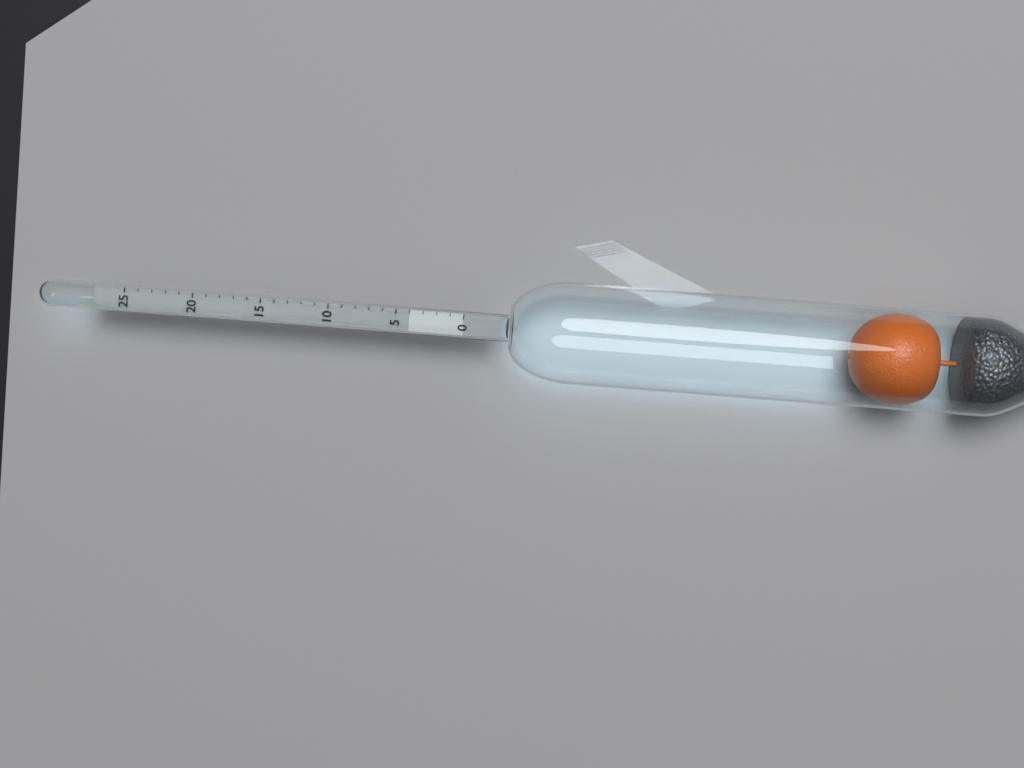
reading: 4 (no unit)
